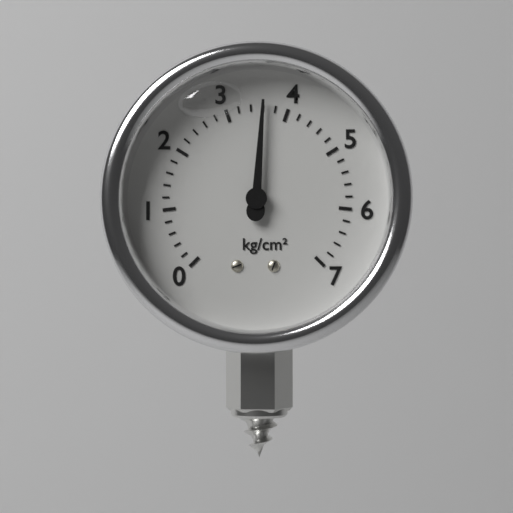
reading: 3.6 kg/cm²
